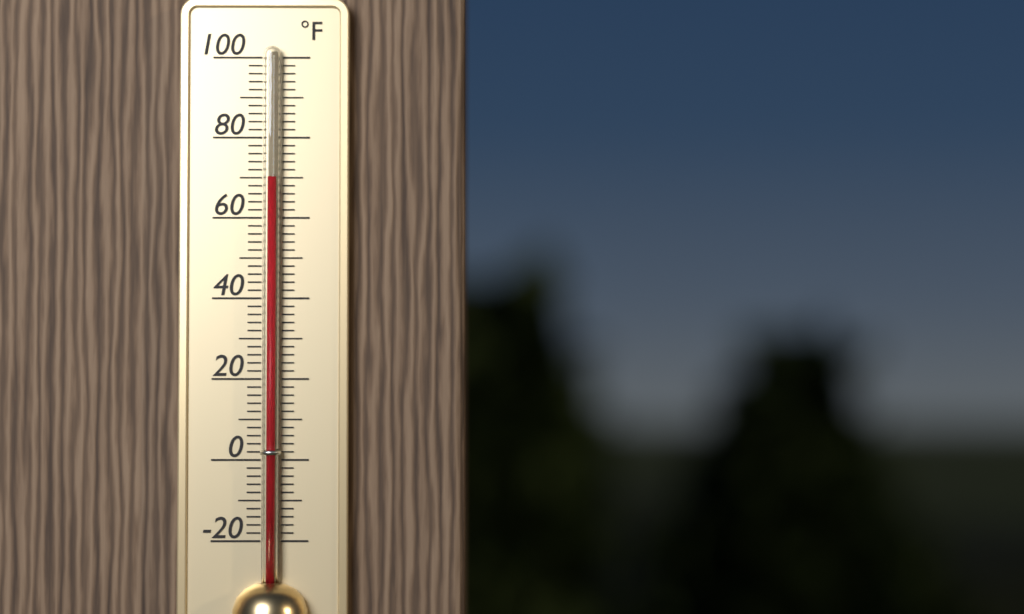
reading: 70 °F
